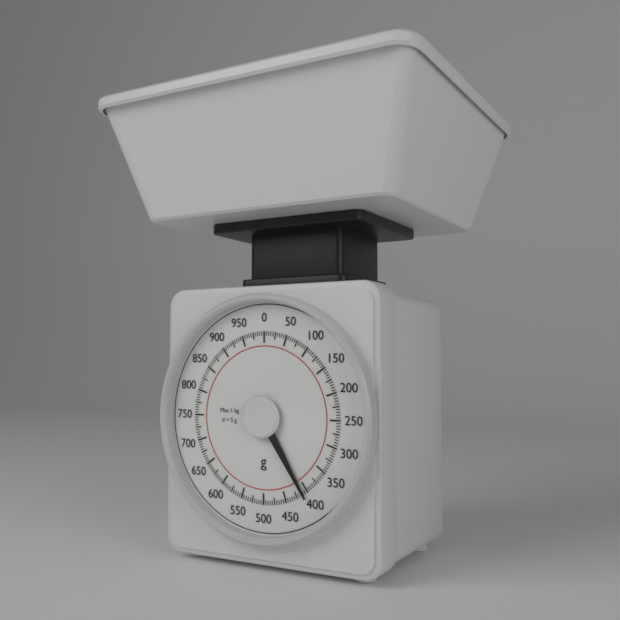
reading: 410 g
